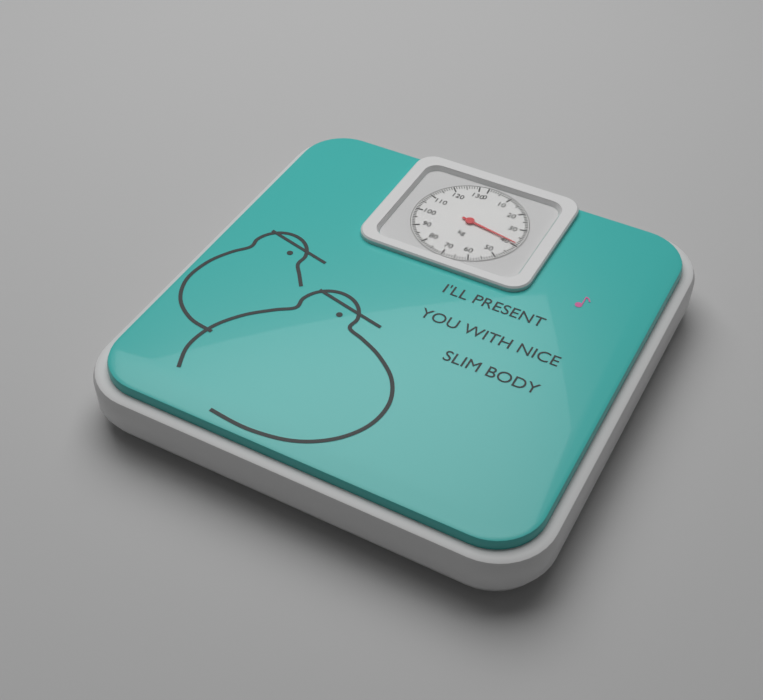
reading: 39 kg
